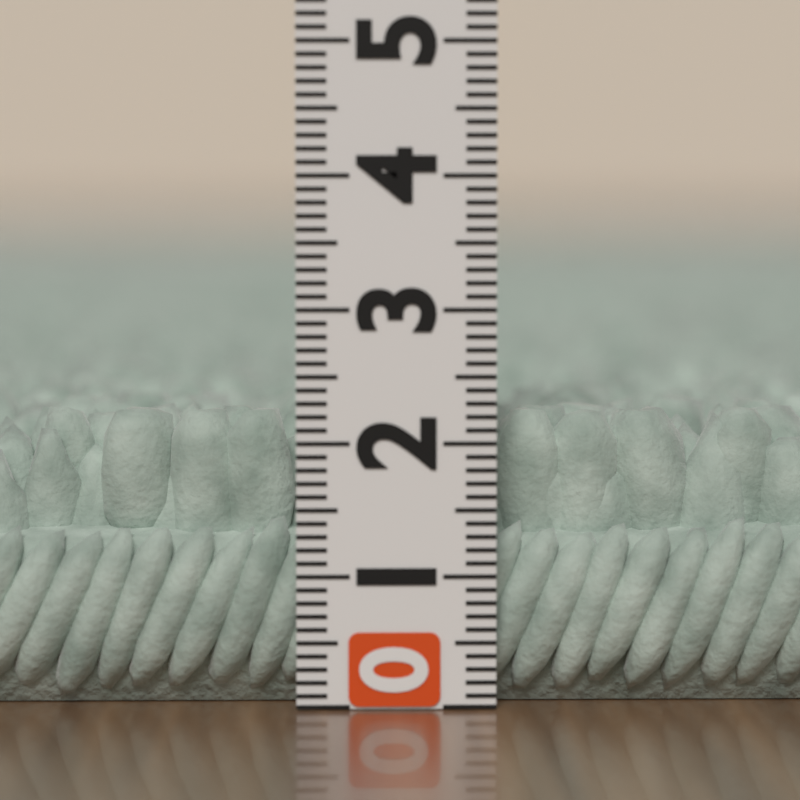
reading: 2.2 (no unit)
